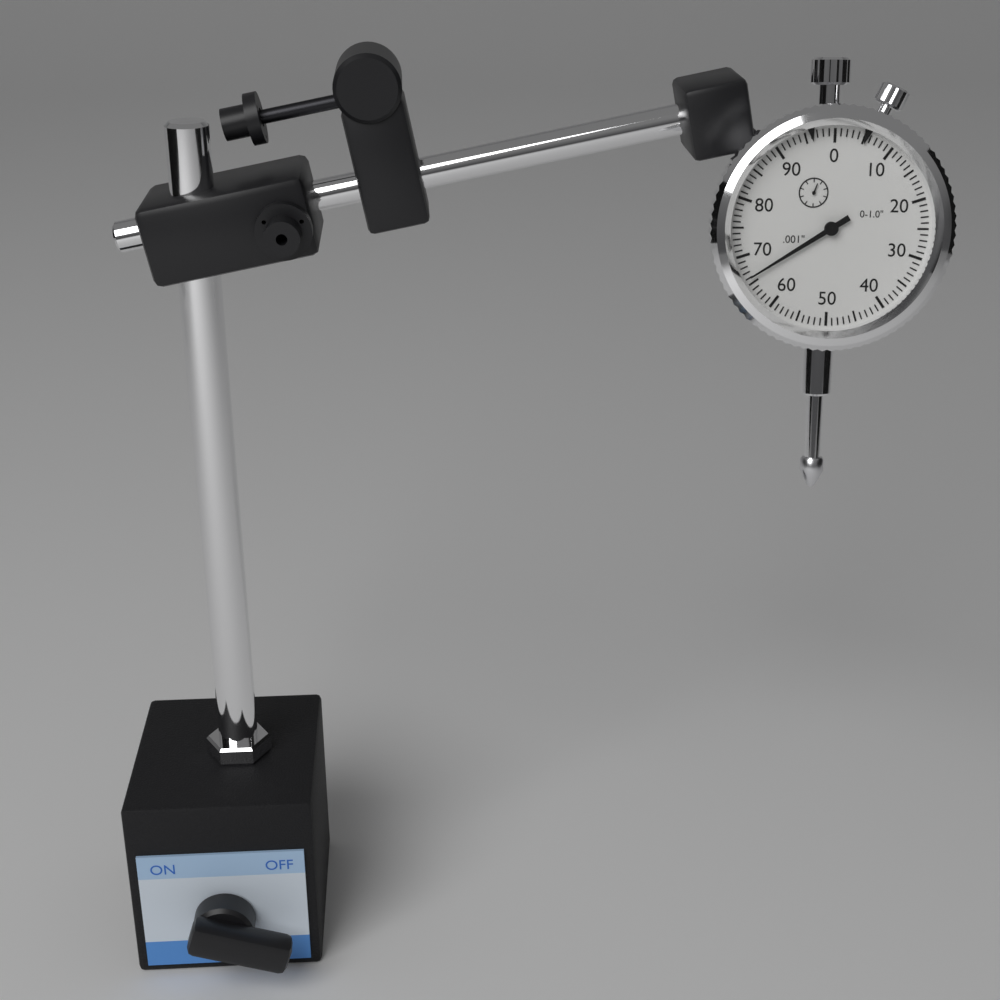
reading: 0.066 in
